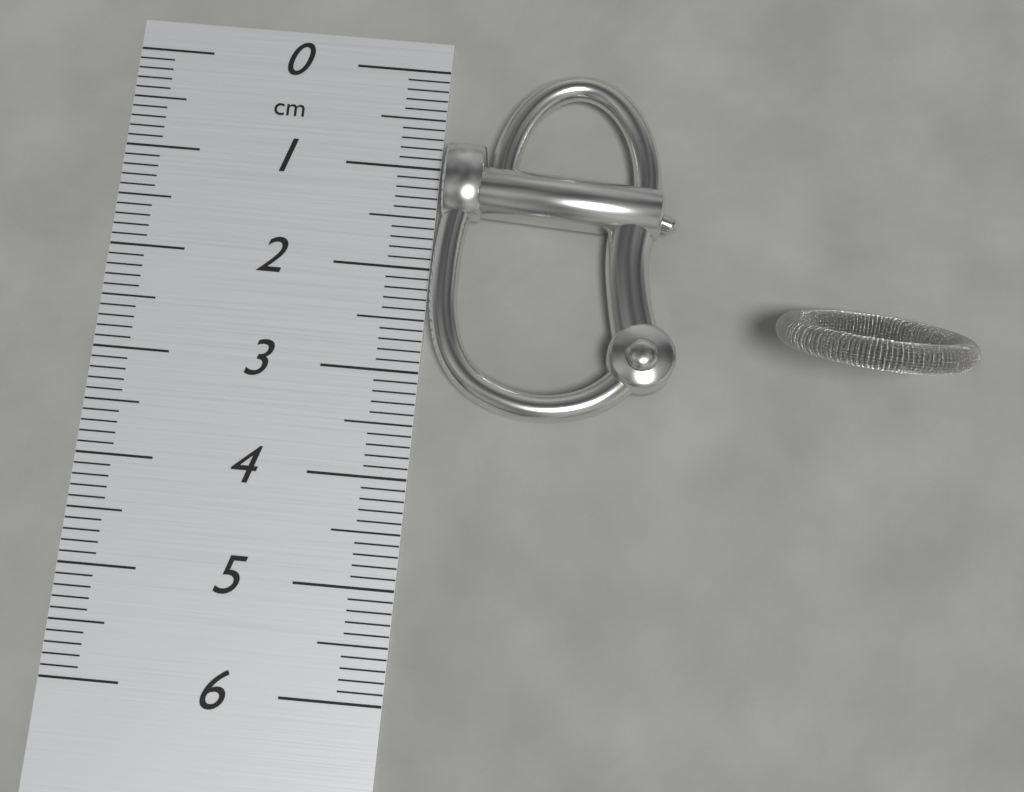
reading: 3.4 cm
